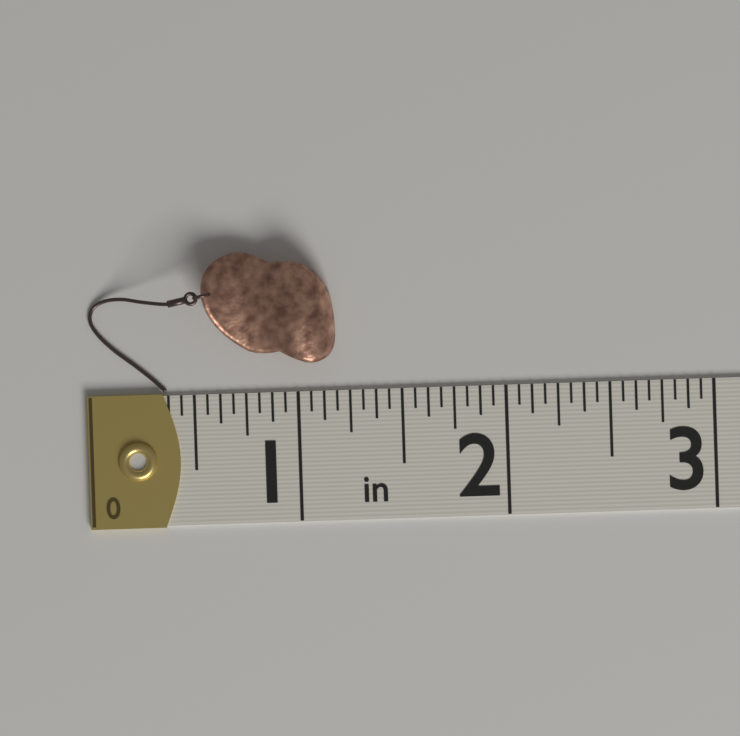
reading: 1.1875 in
